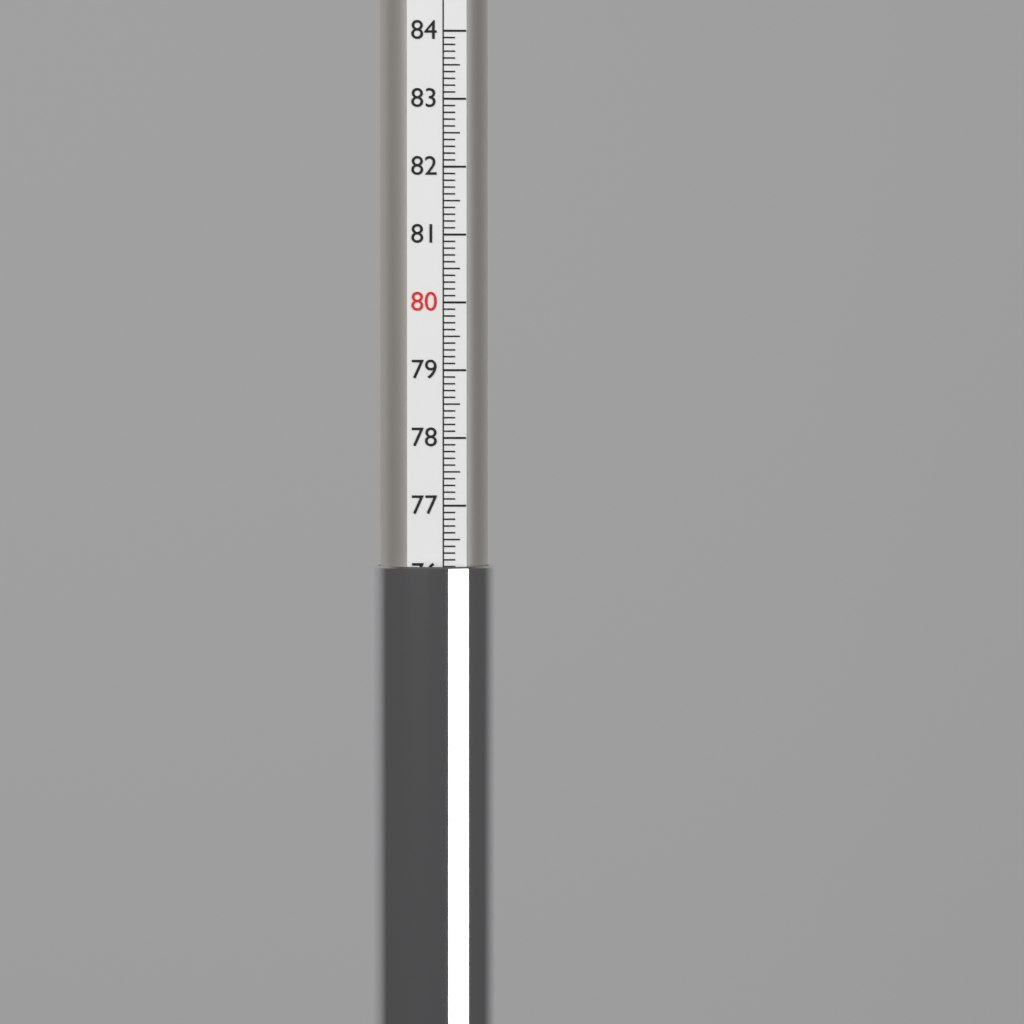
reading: 76.1 (no unit)
